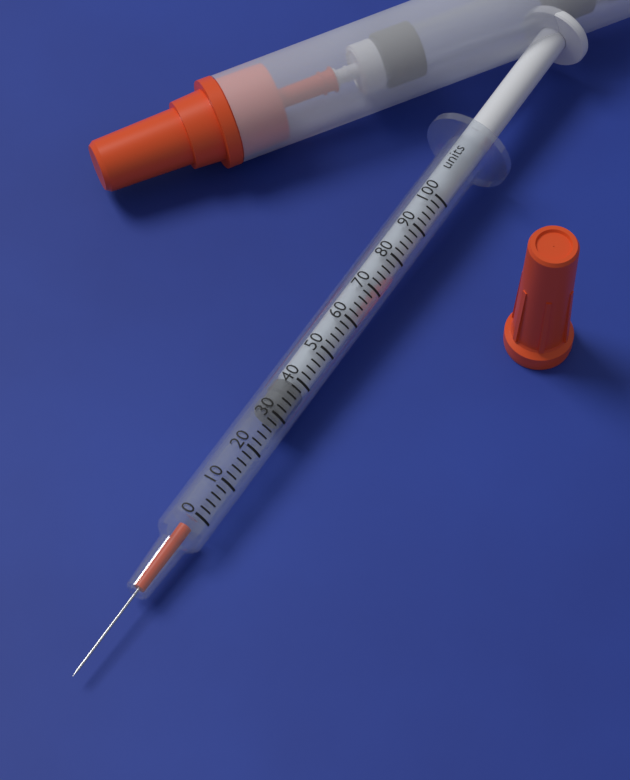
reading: 30 units
